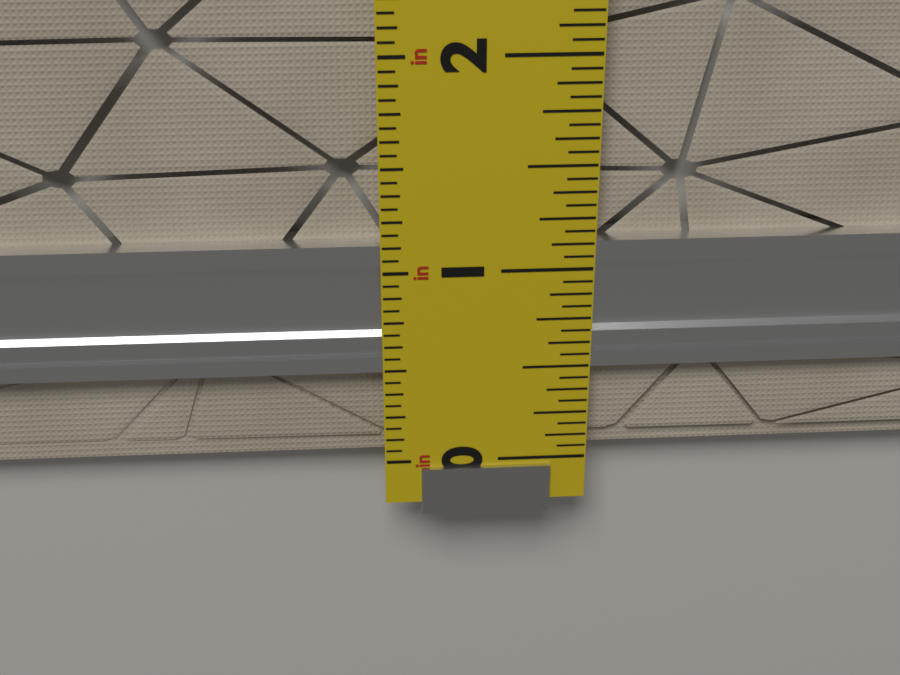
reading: 1.1250 in
